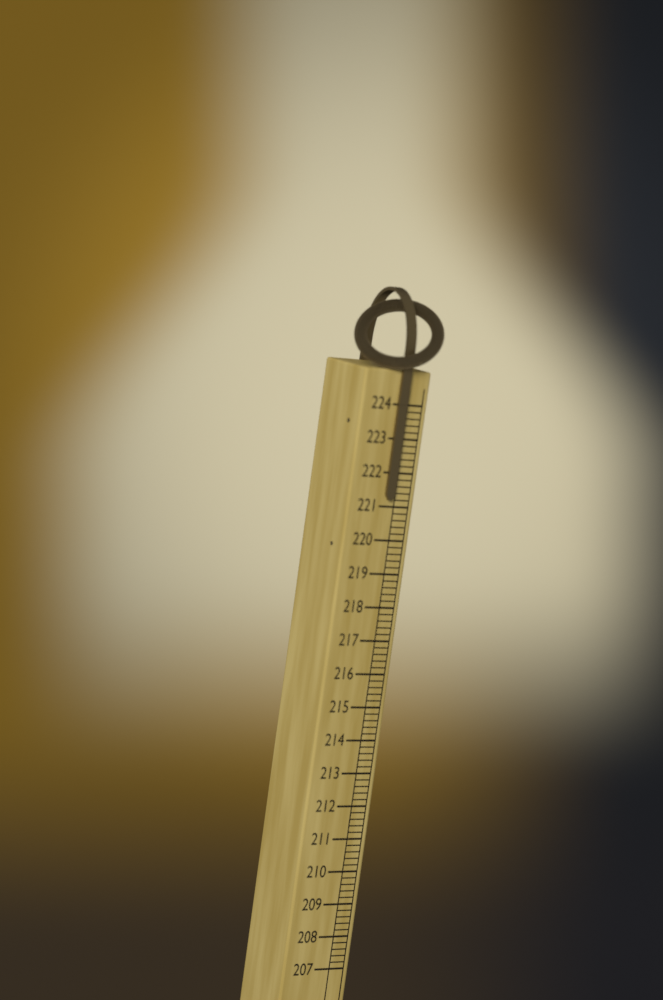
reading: 221.2 (no unit)
